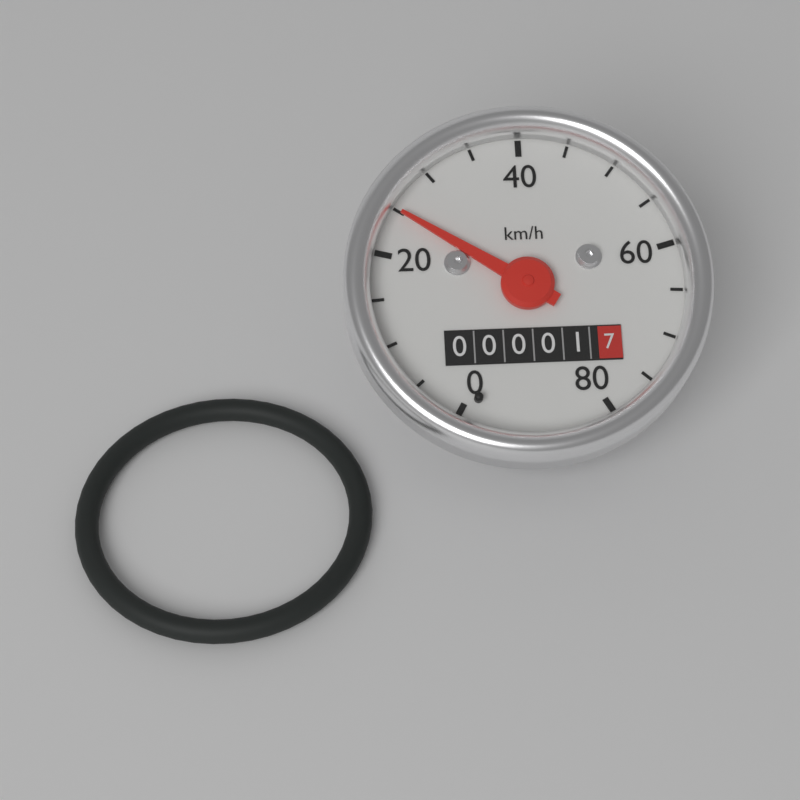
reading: 25 km/h
